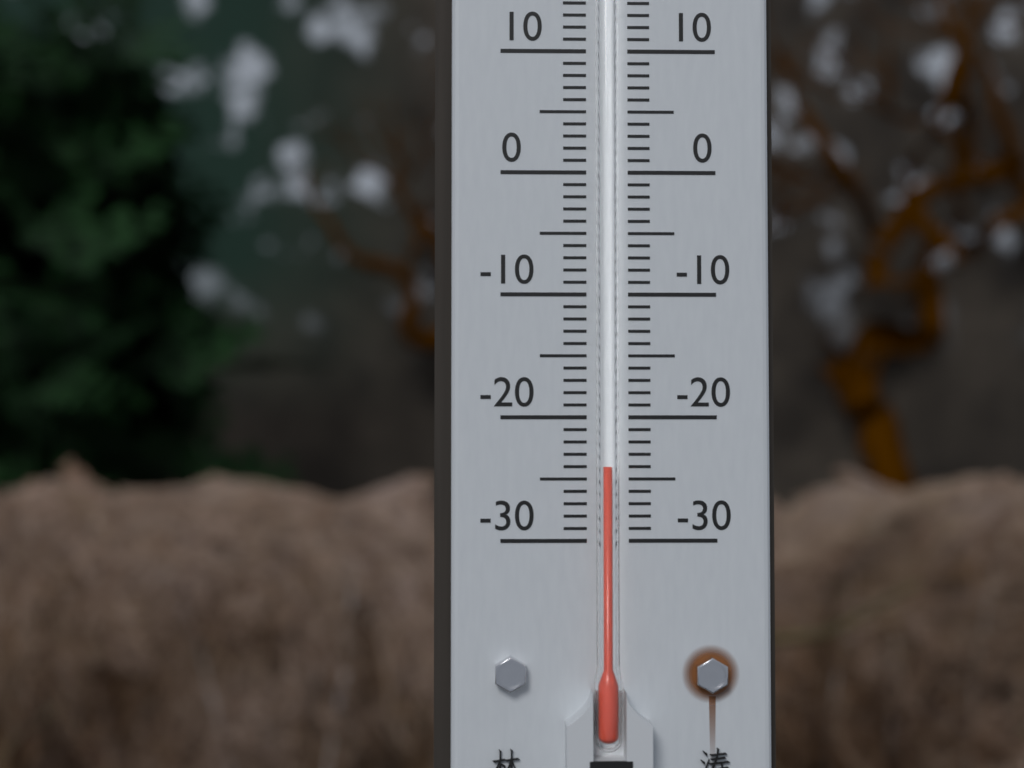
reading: -24 °C
